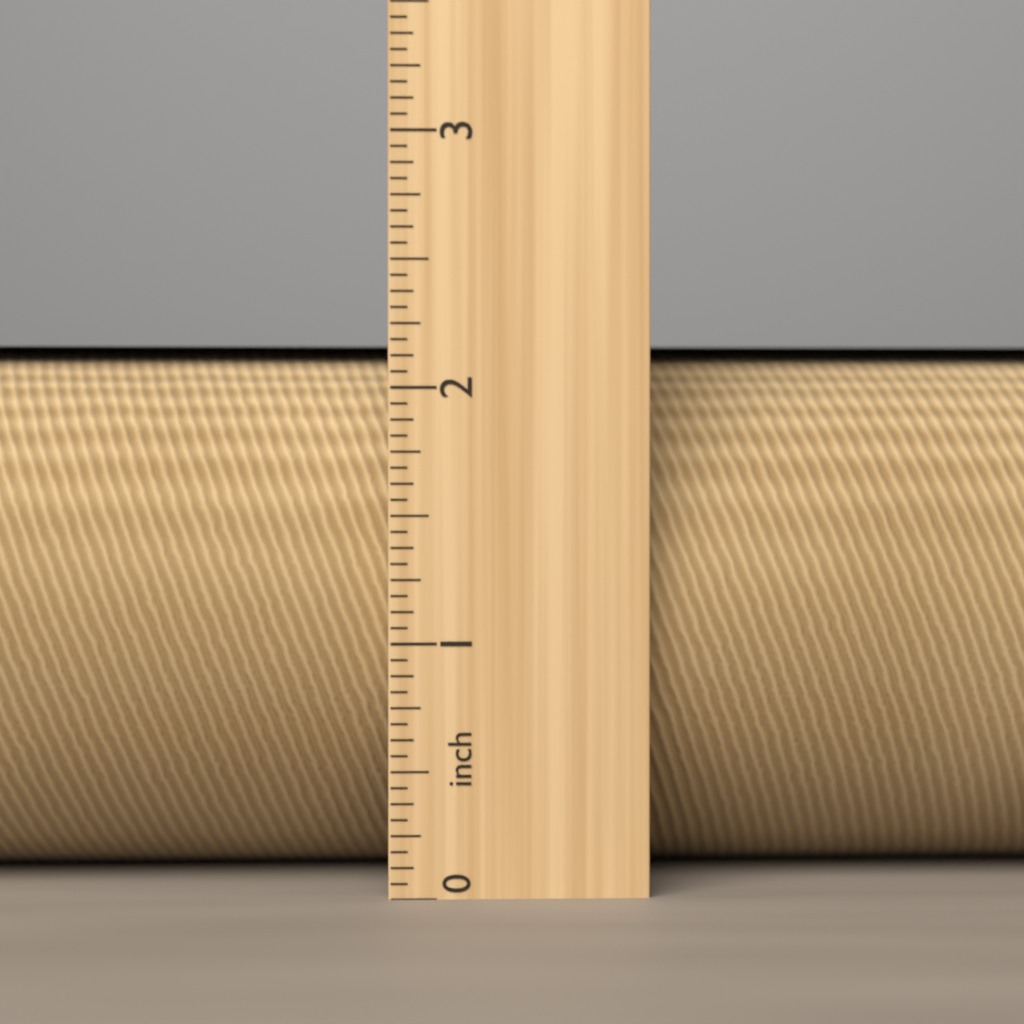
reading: 2.1875 in
